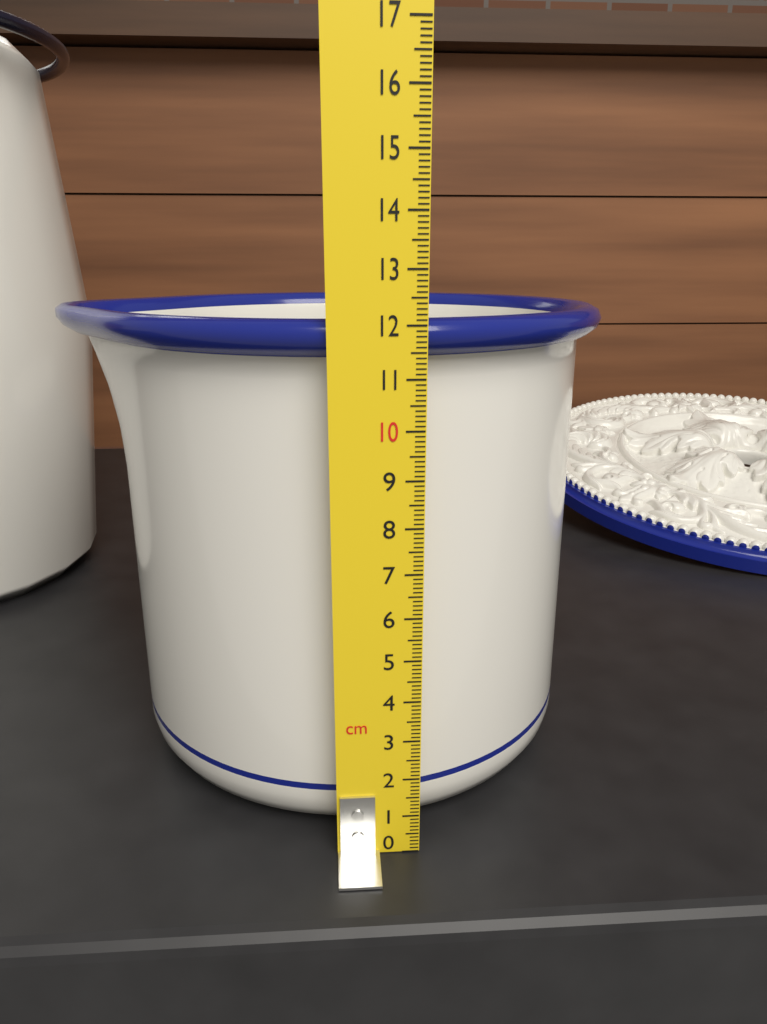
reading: 12.1 cm
